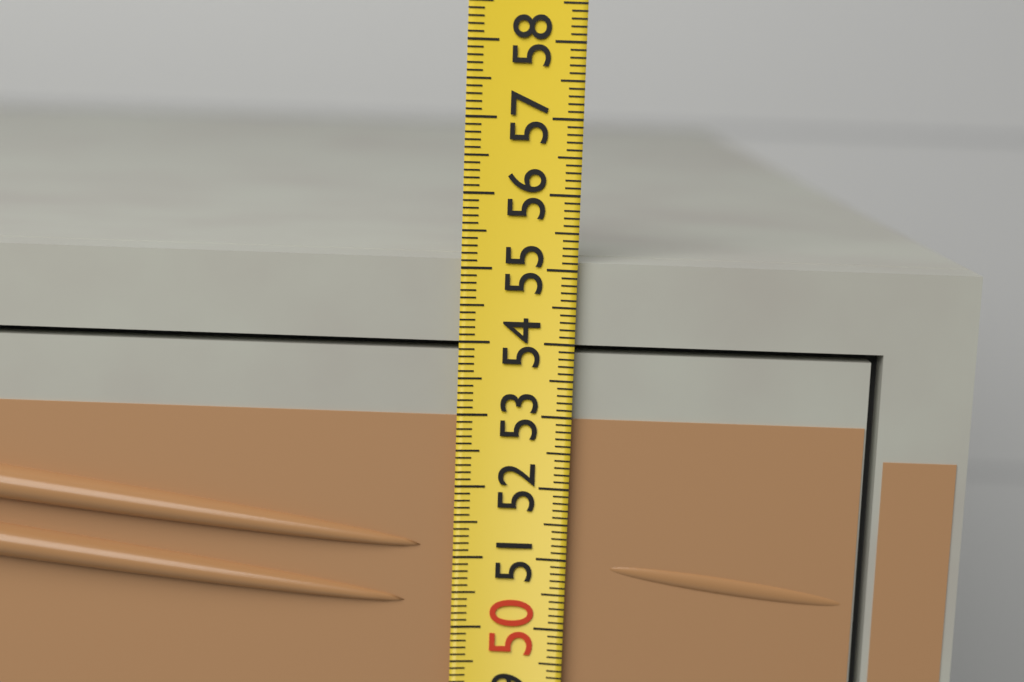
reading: 55.1 (no unit)
